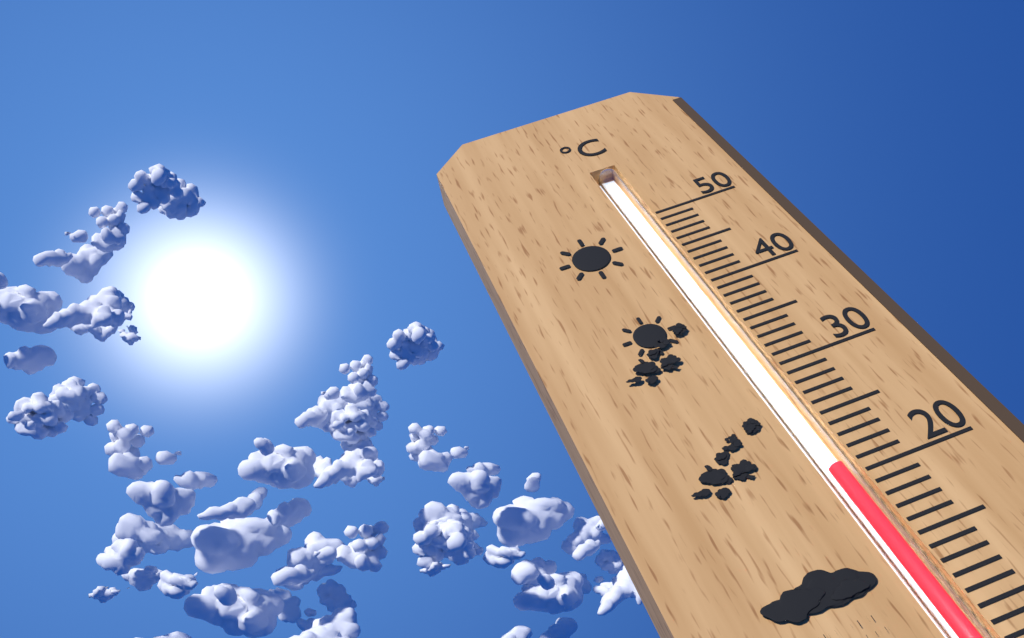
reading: 21 °C
